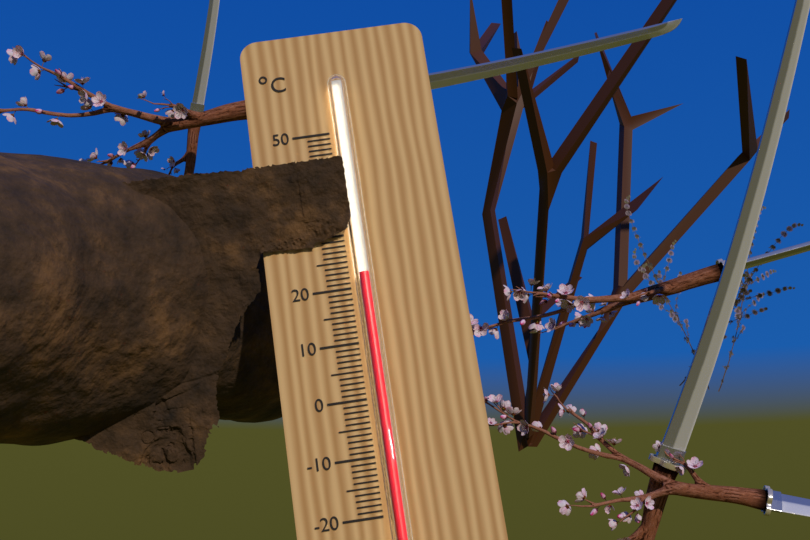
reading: 22 °C
